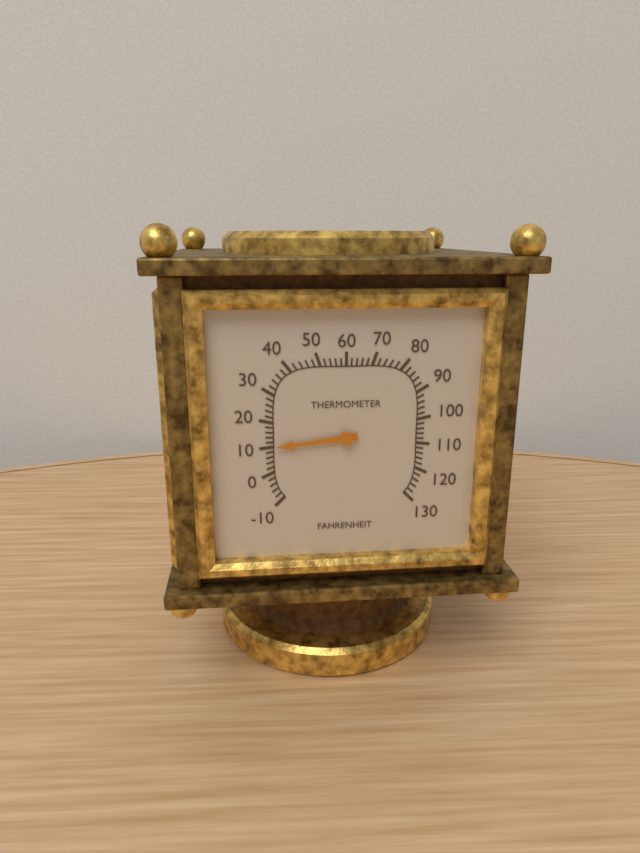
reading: 10 °F
